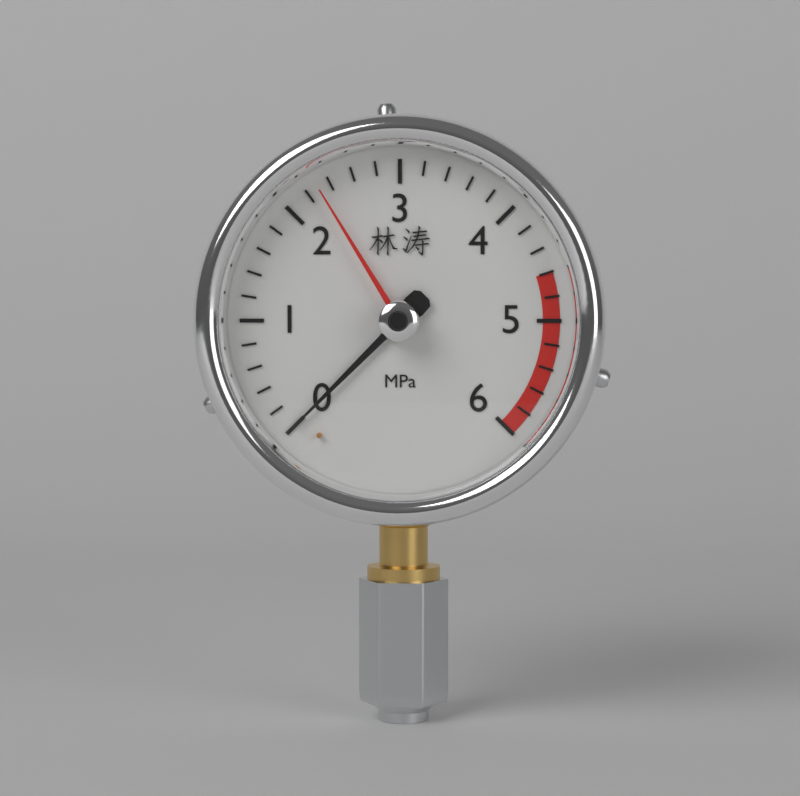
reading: 0.0 MPa
